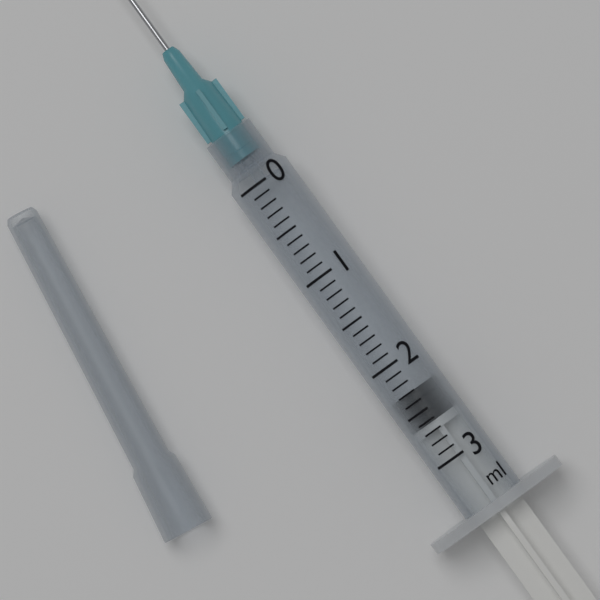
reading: 2.3 ml
